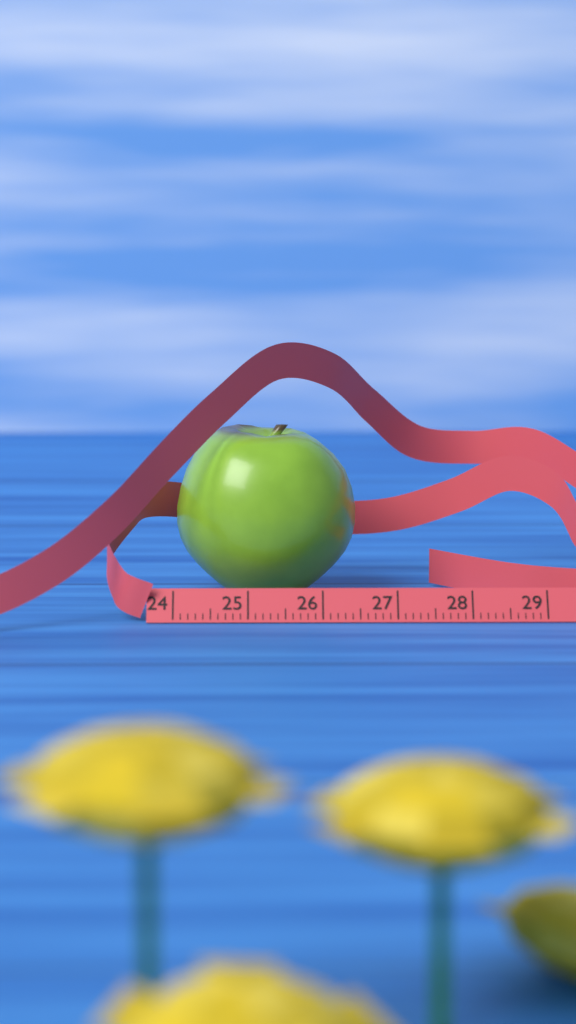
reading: 26.5 cm
